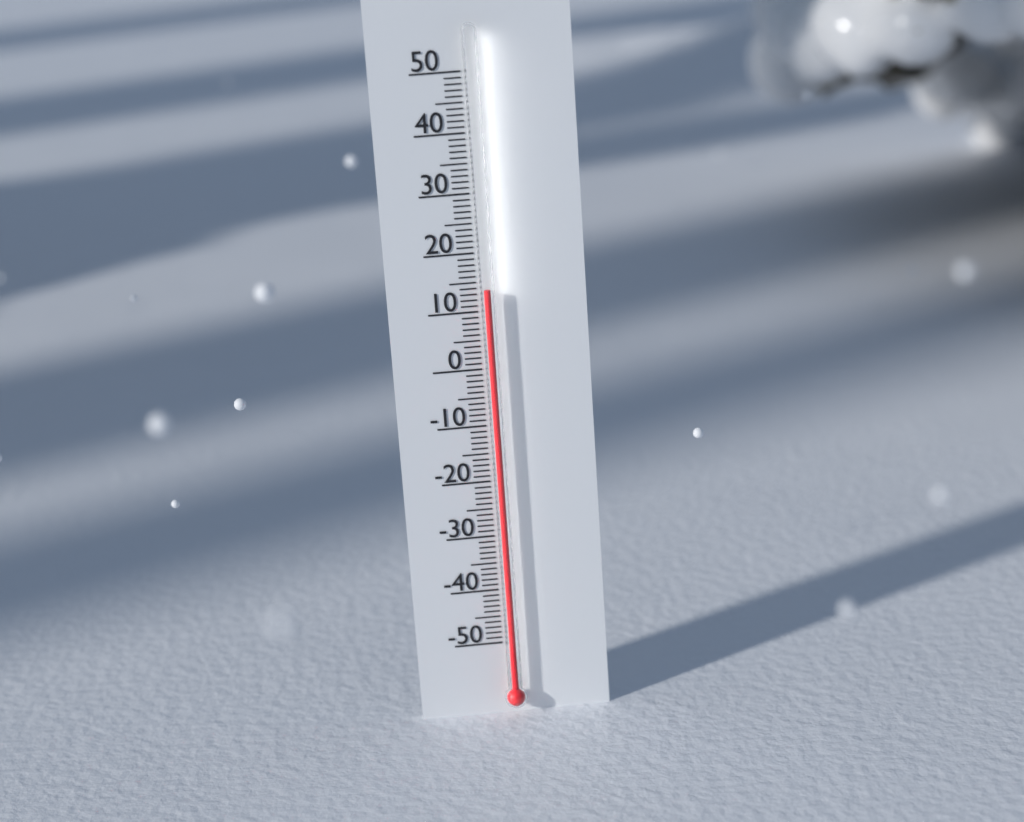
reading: 14 (no unit)
